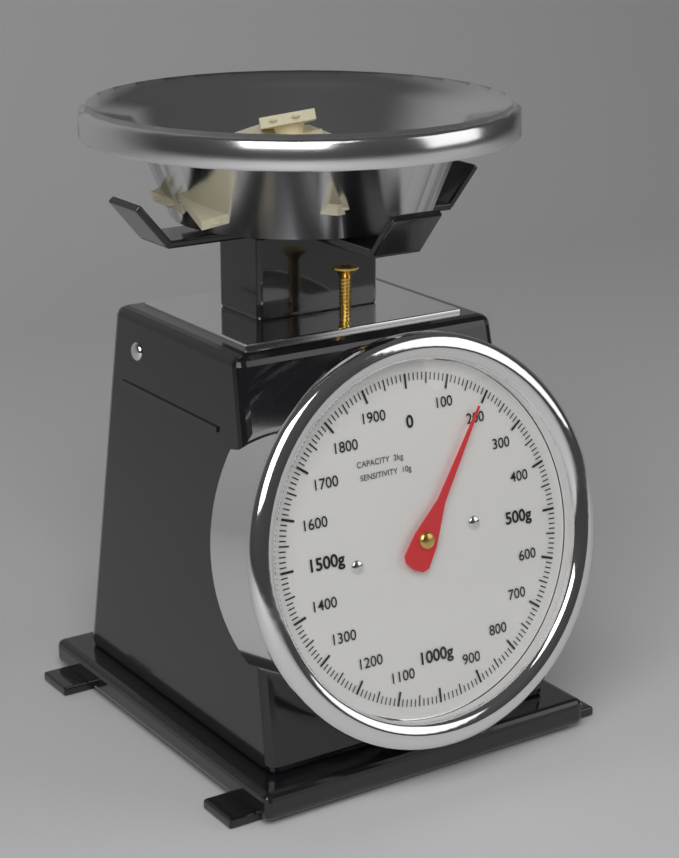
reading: 190 g
